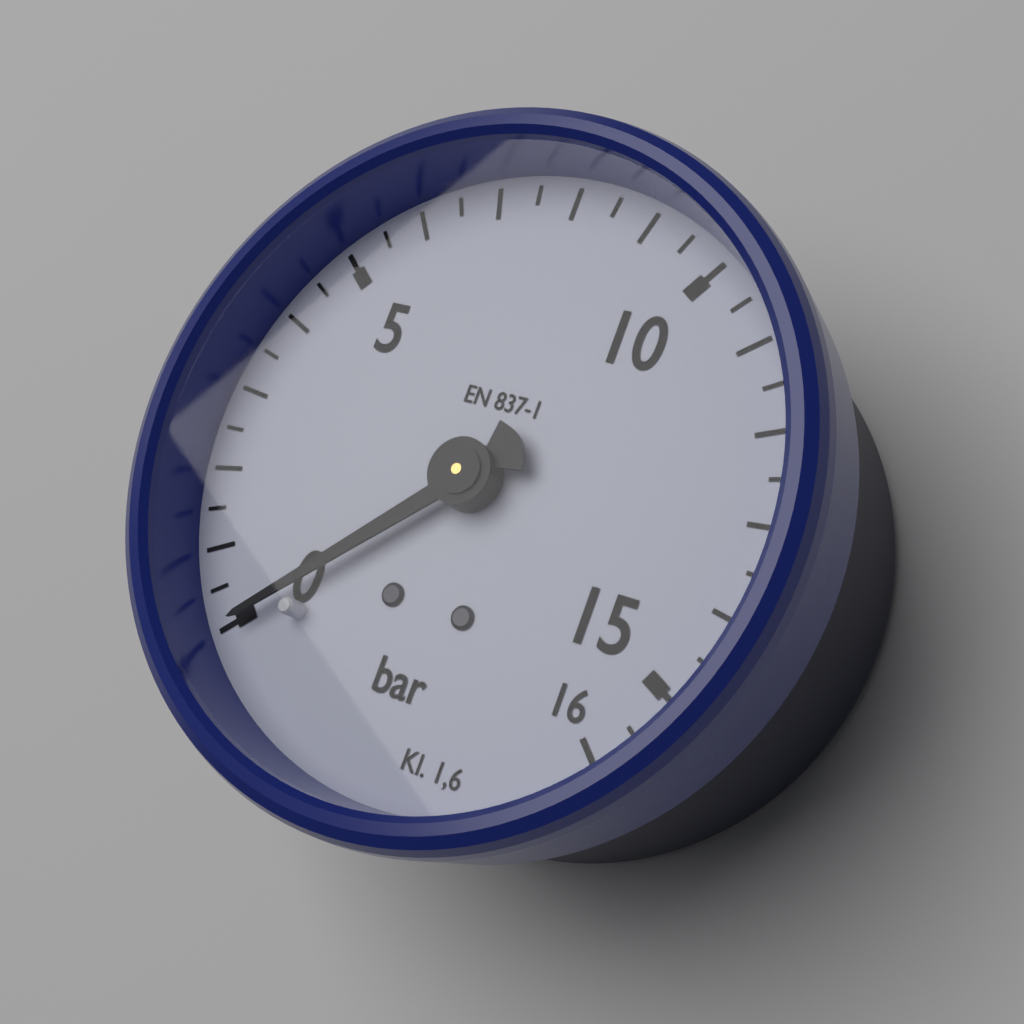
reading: 0.0 bar
